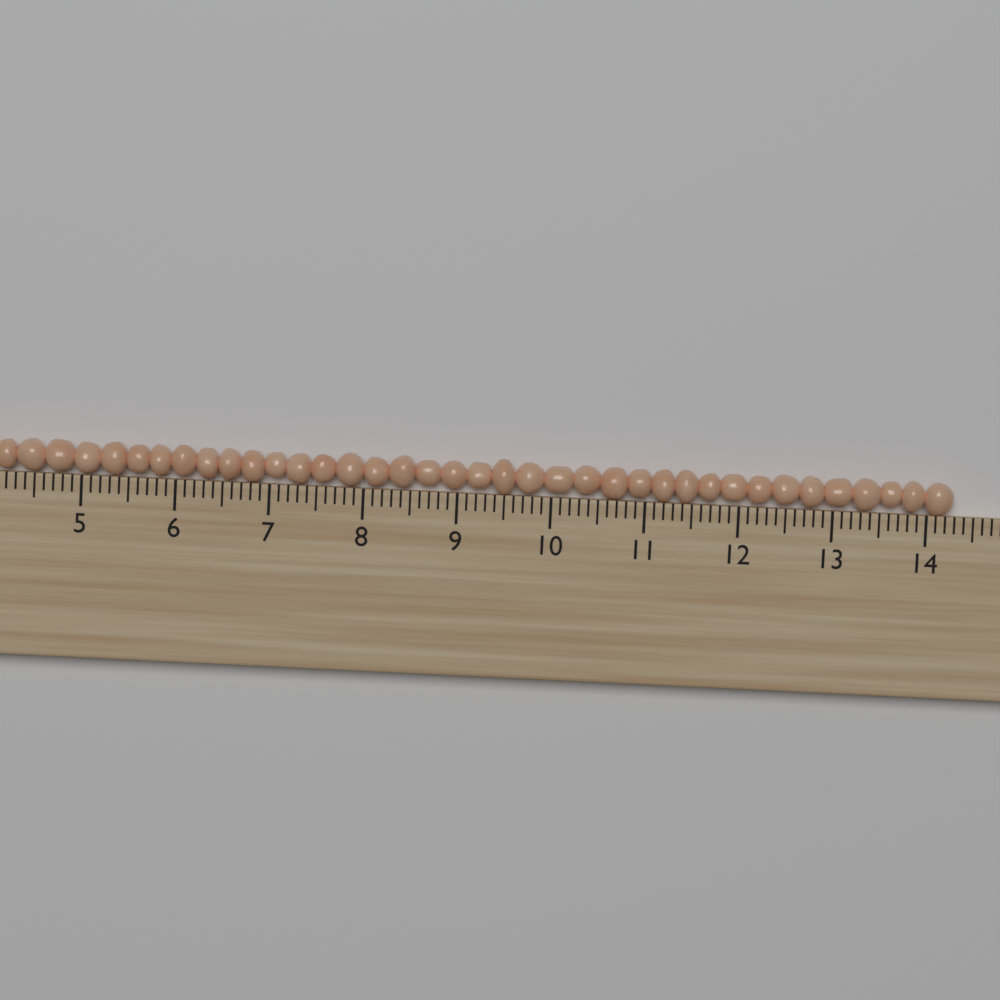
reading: 14.3 (no unit)
